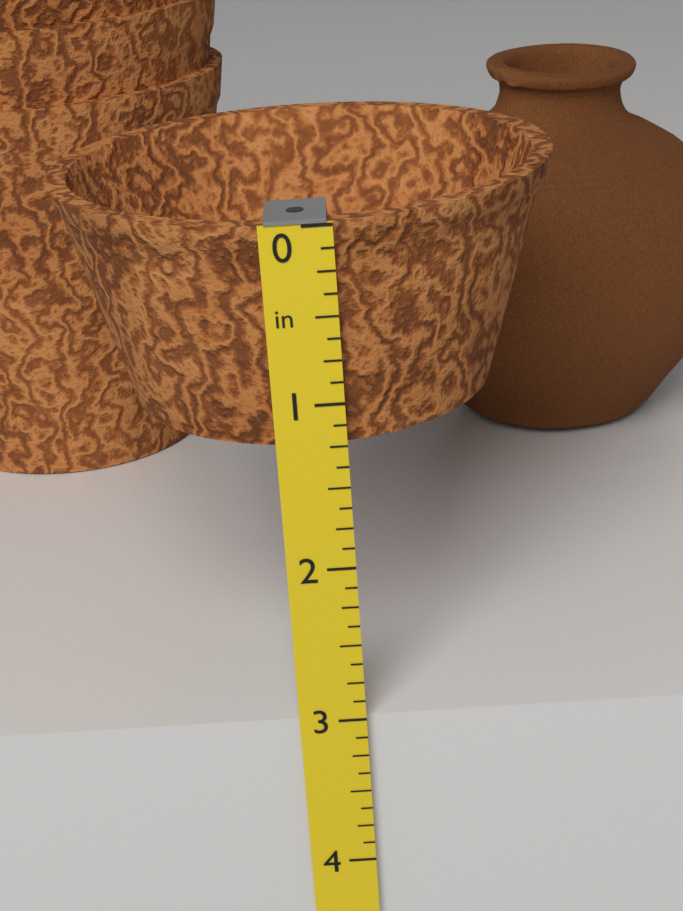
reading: 1.250 in
